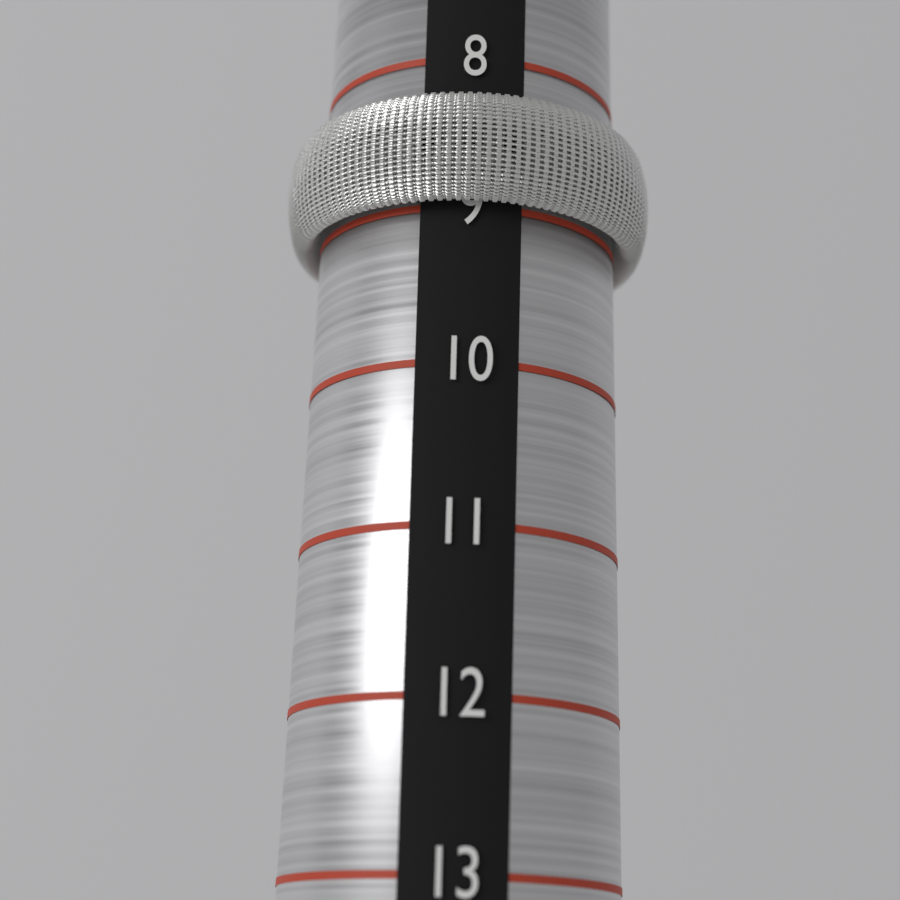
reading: 9 (no unit)
